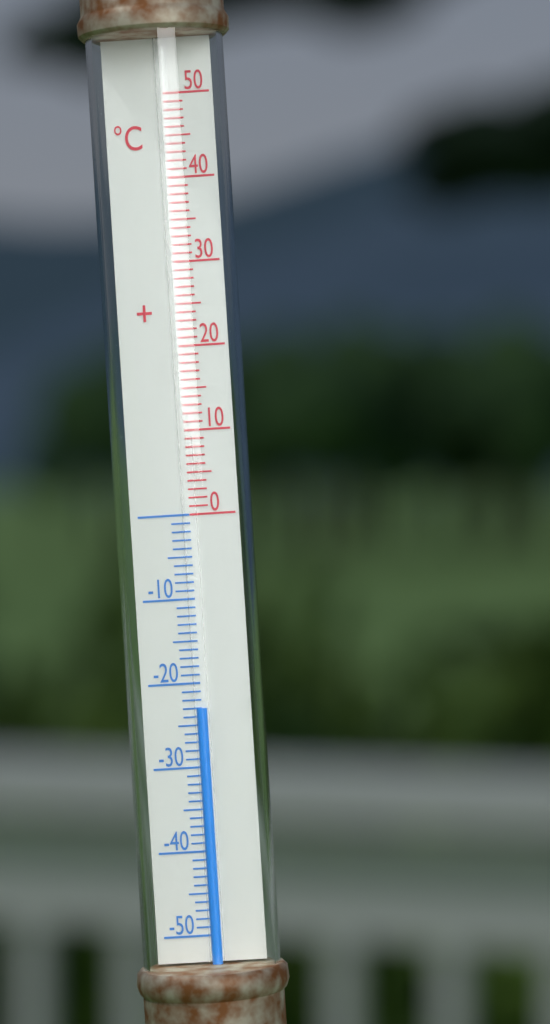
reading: -23 °C
